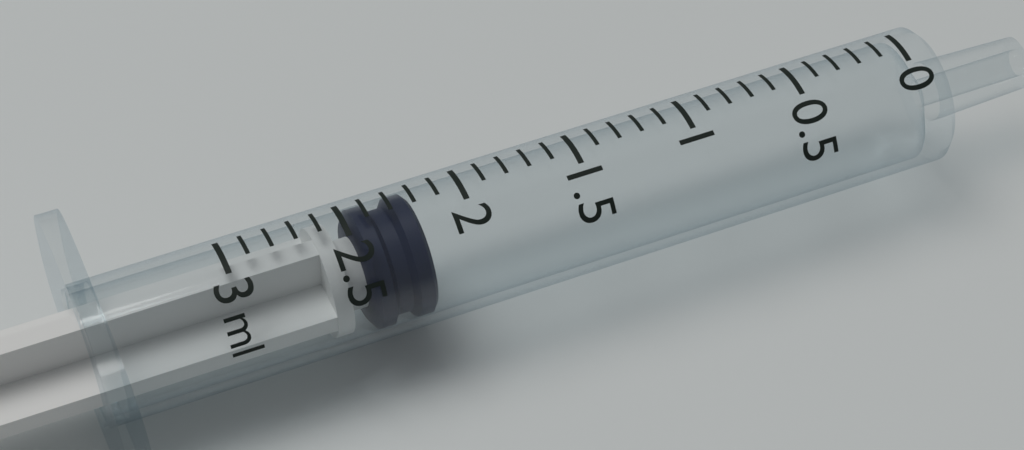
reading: 2.2 ml
